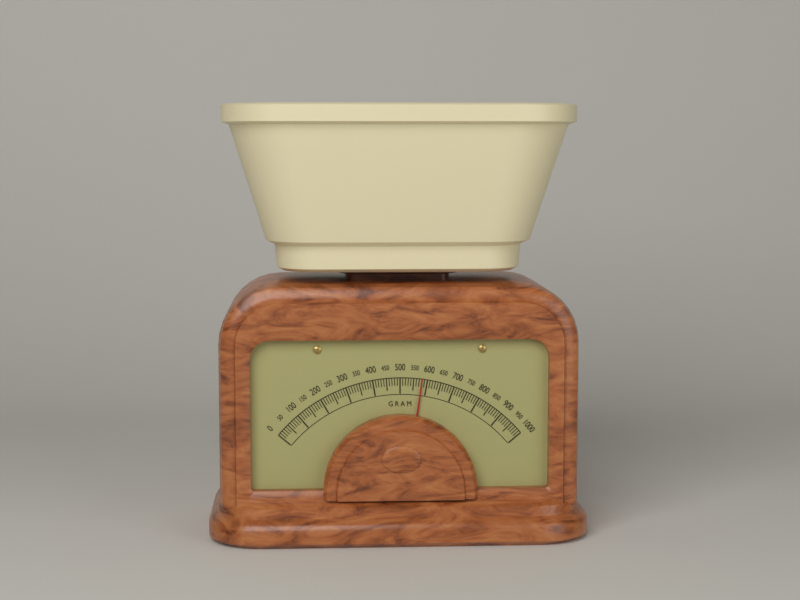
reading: 580 g
